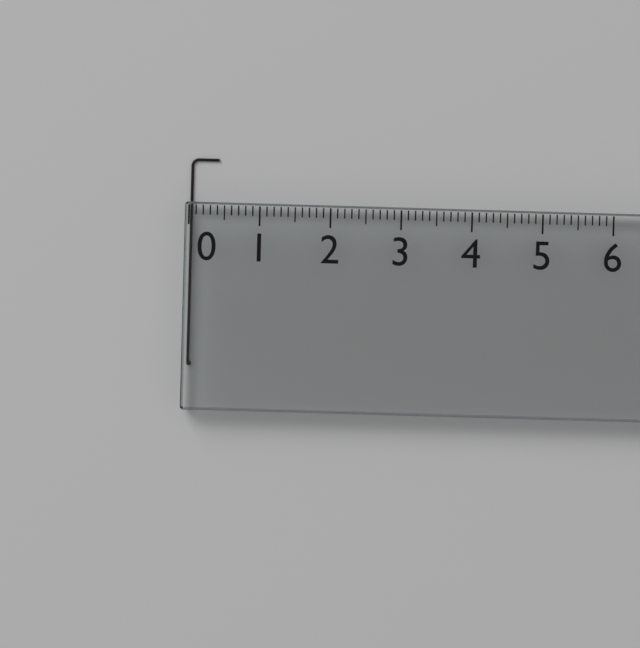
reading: 0.4 (no unit)
